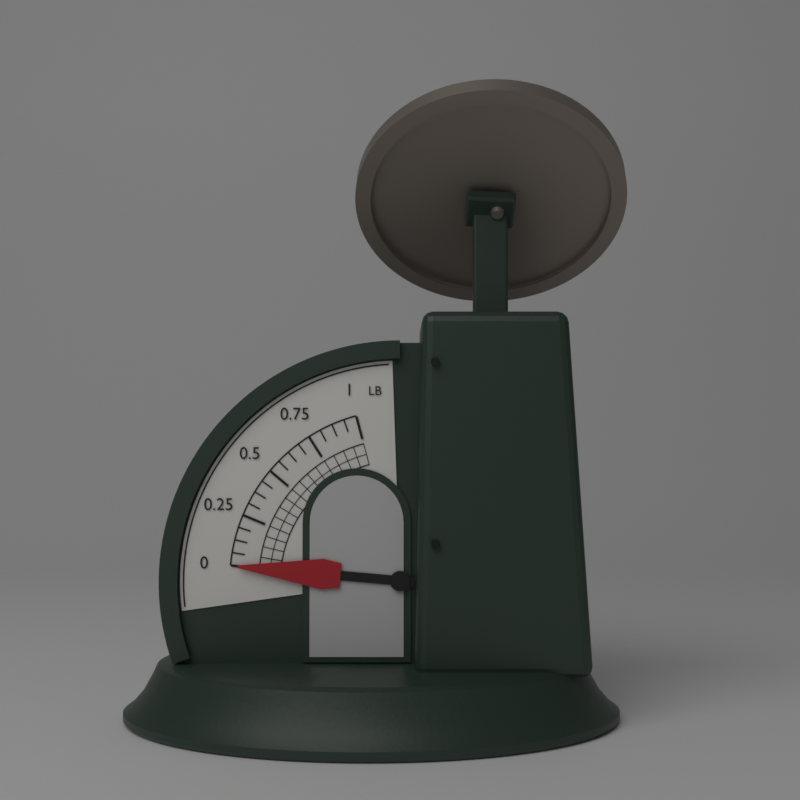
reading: 0.0000 lb
